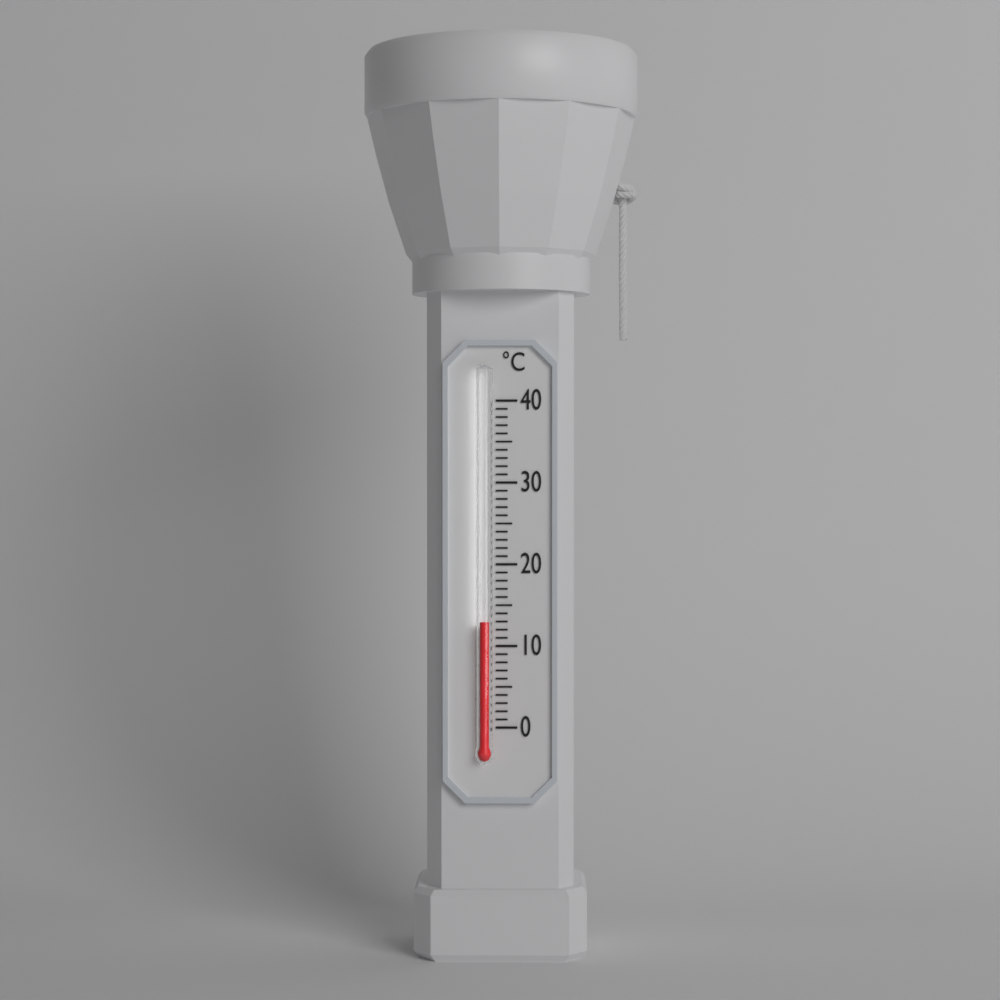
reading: 13 °C
